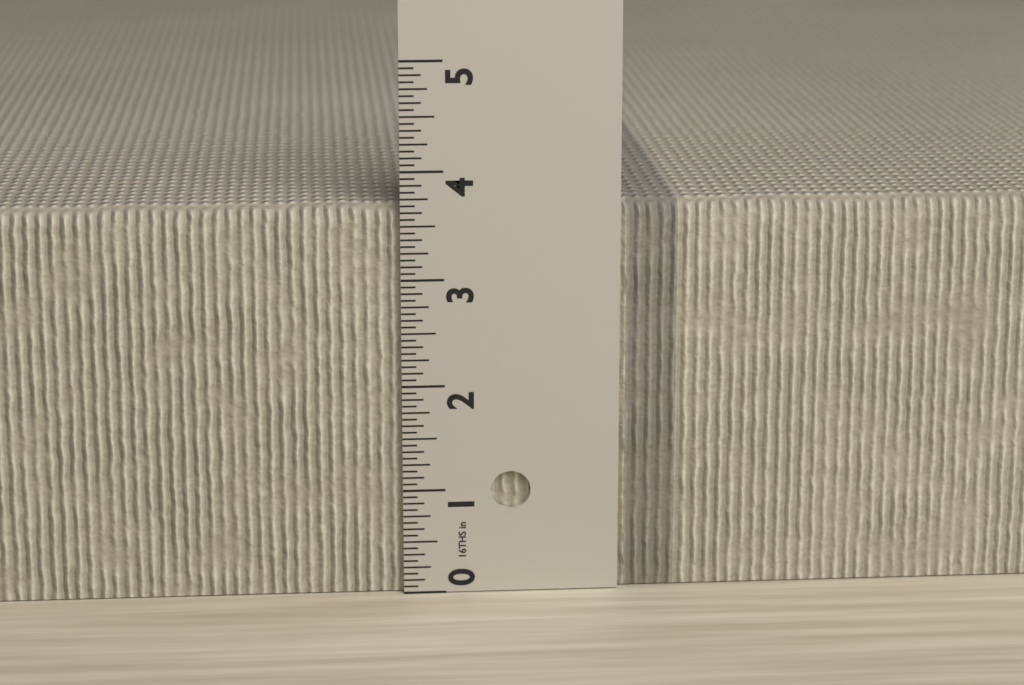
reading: 3.6875 in
